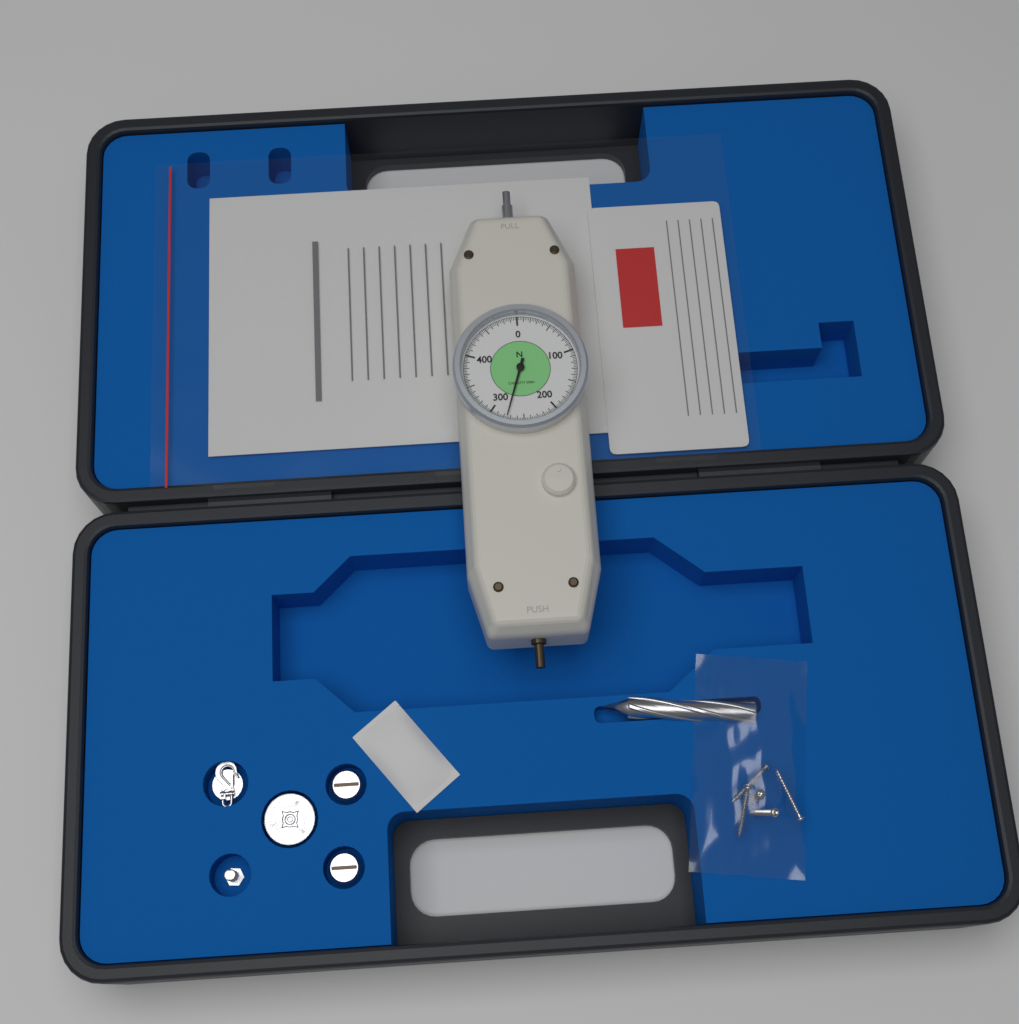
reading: 275.0 N
